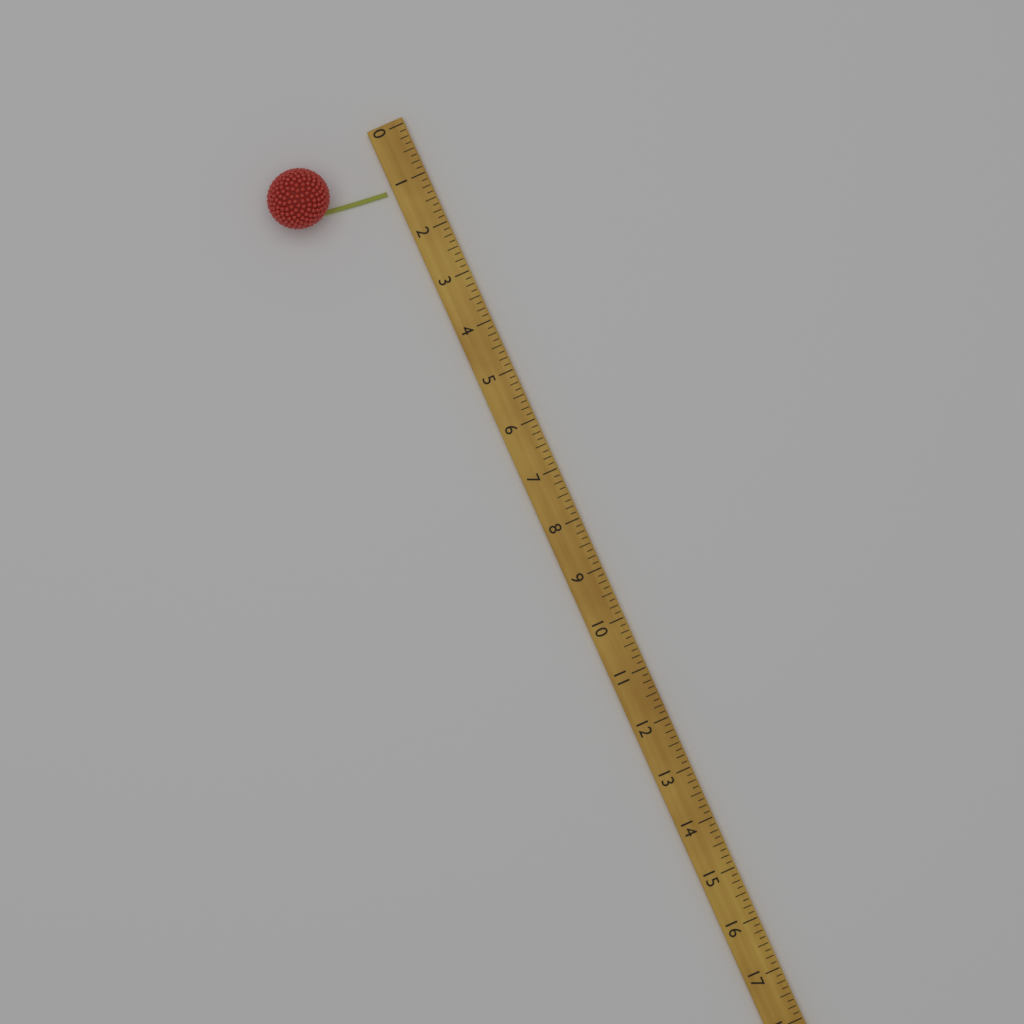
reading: 1.125 (no unit)
